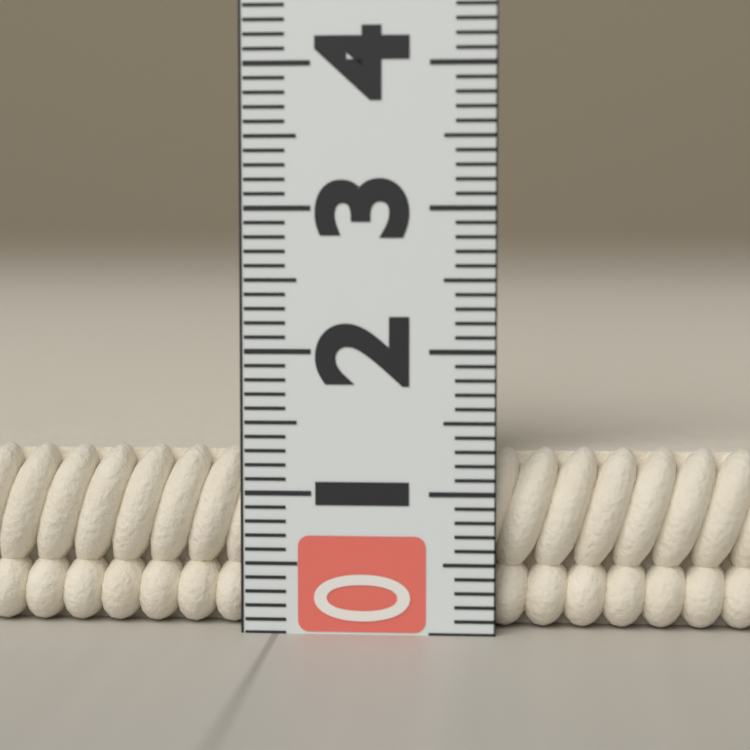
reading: 1.3 (no unit)
